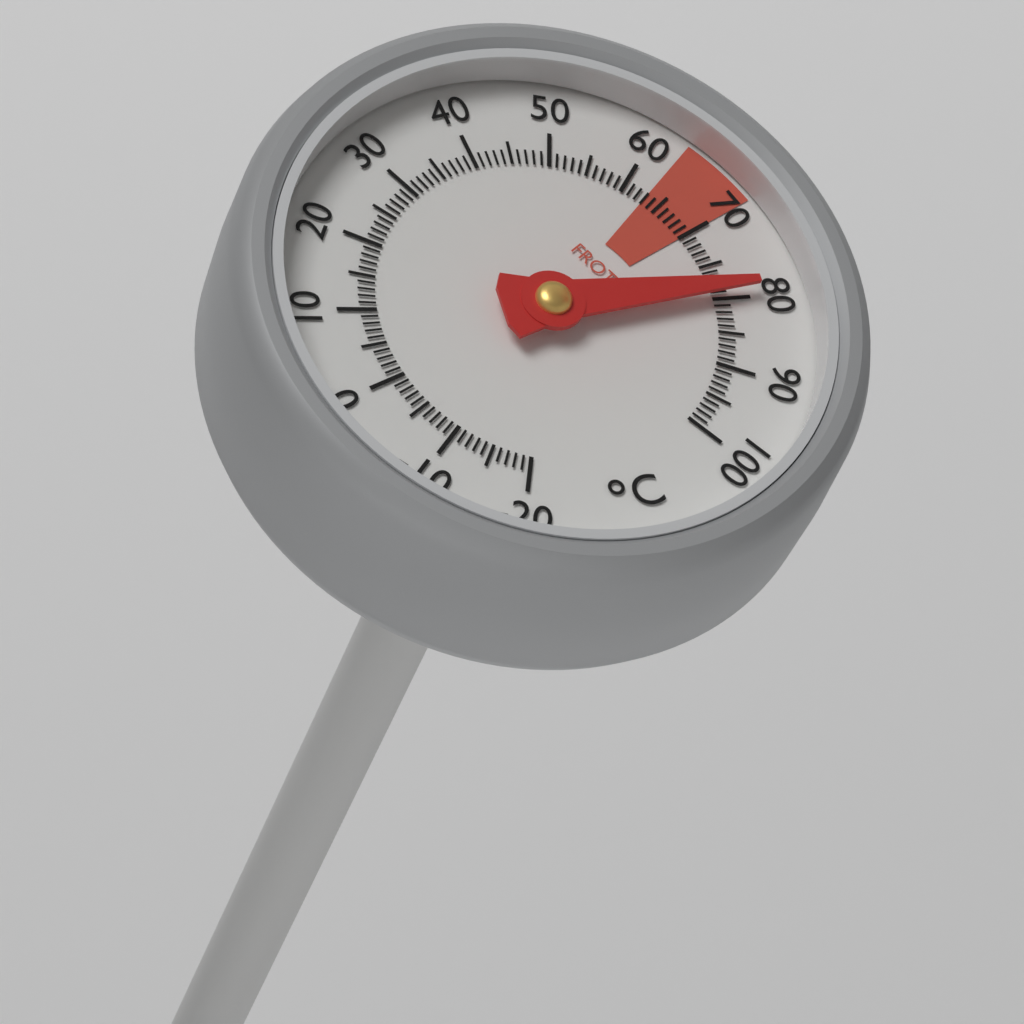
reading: 79 °C
